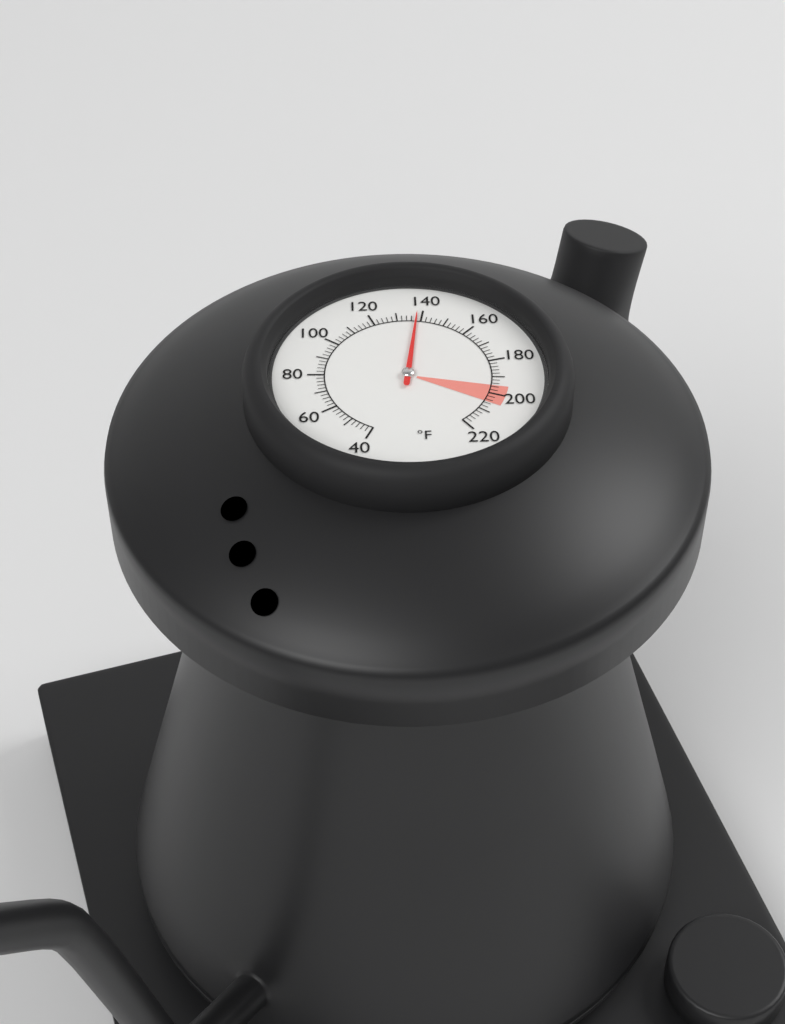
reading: 138 °F
